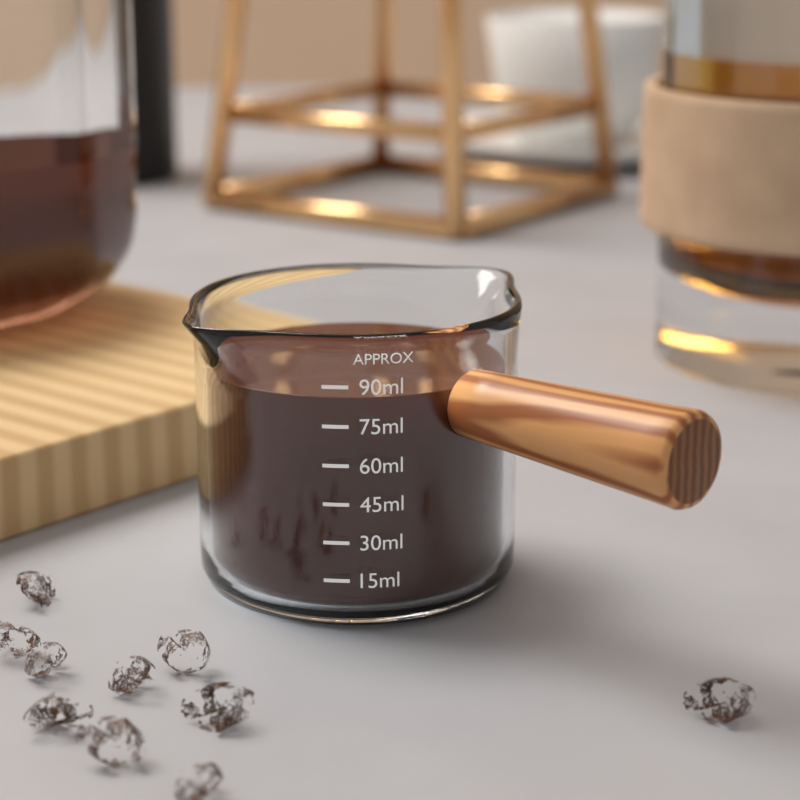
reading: 85 ml
